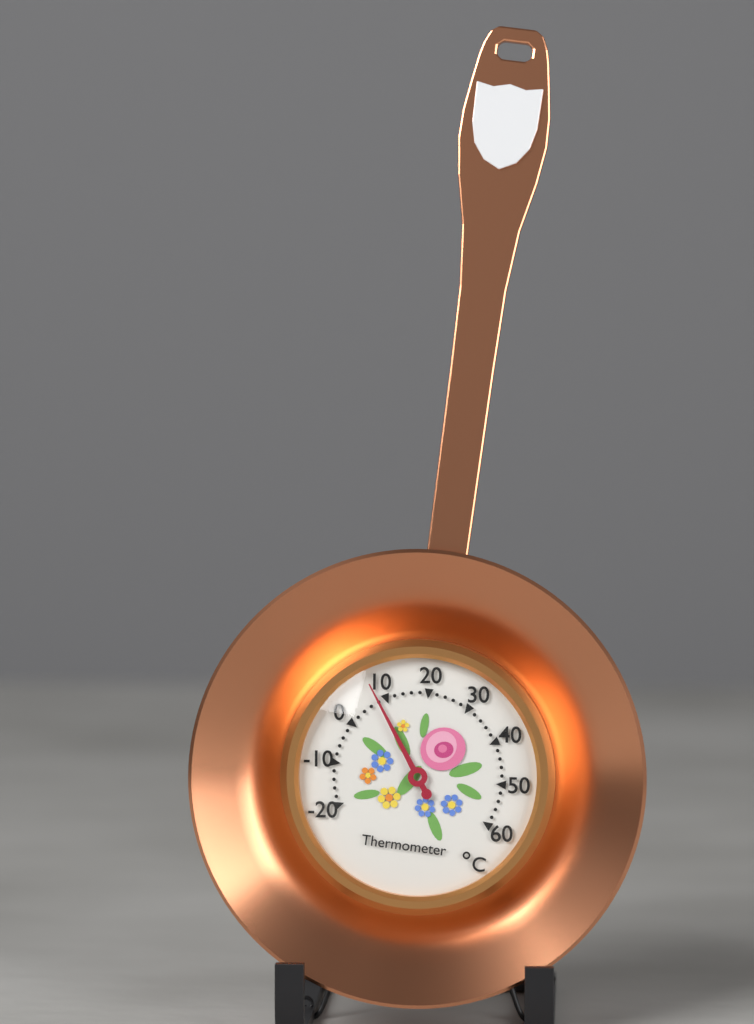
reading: 8 °C
